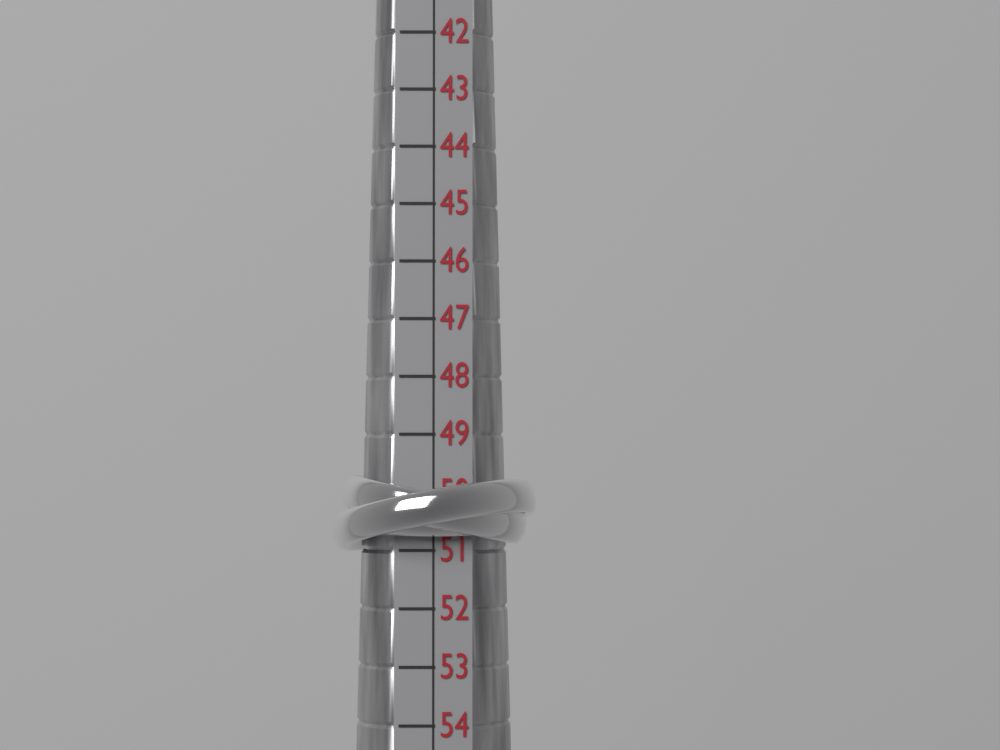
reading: 51 (no unit)
